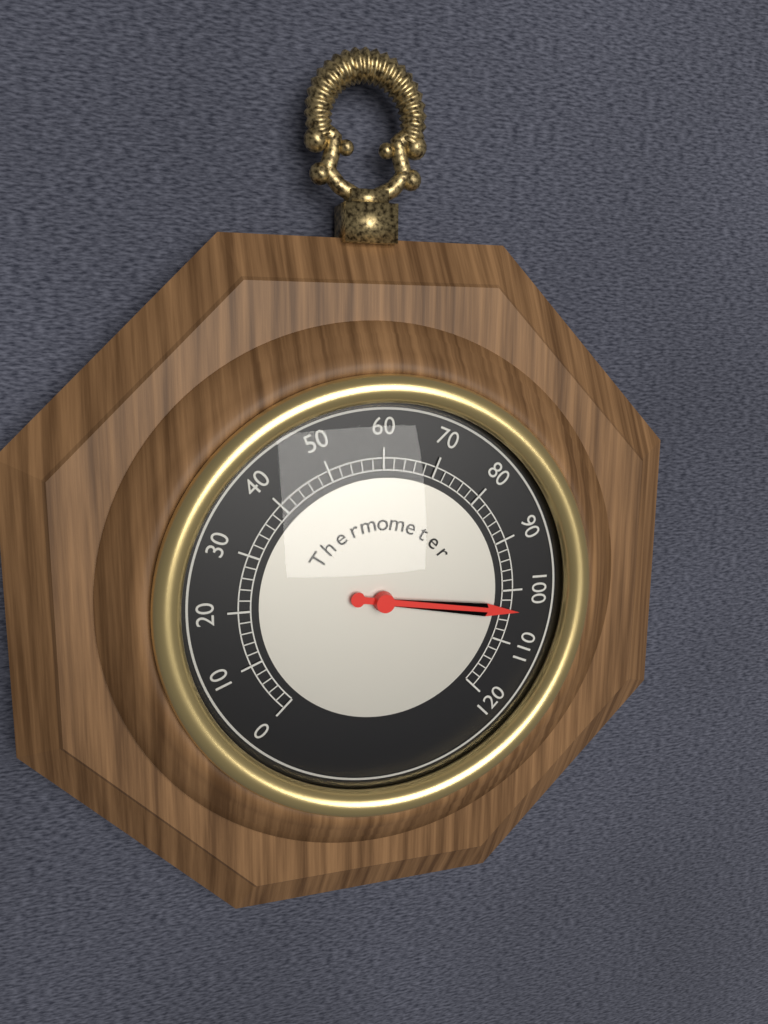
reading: 104 (no unit)
